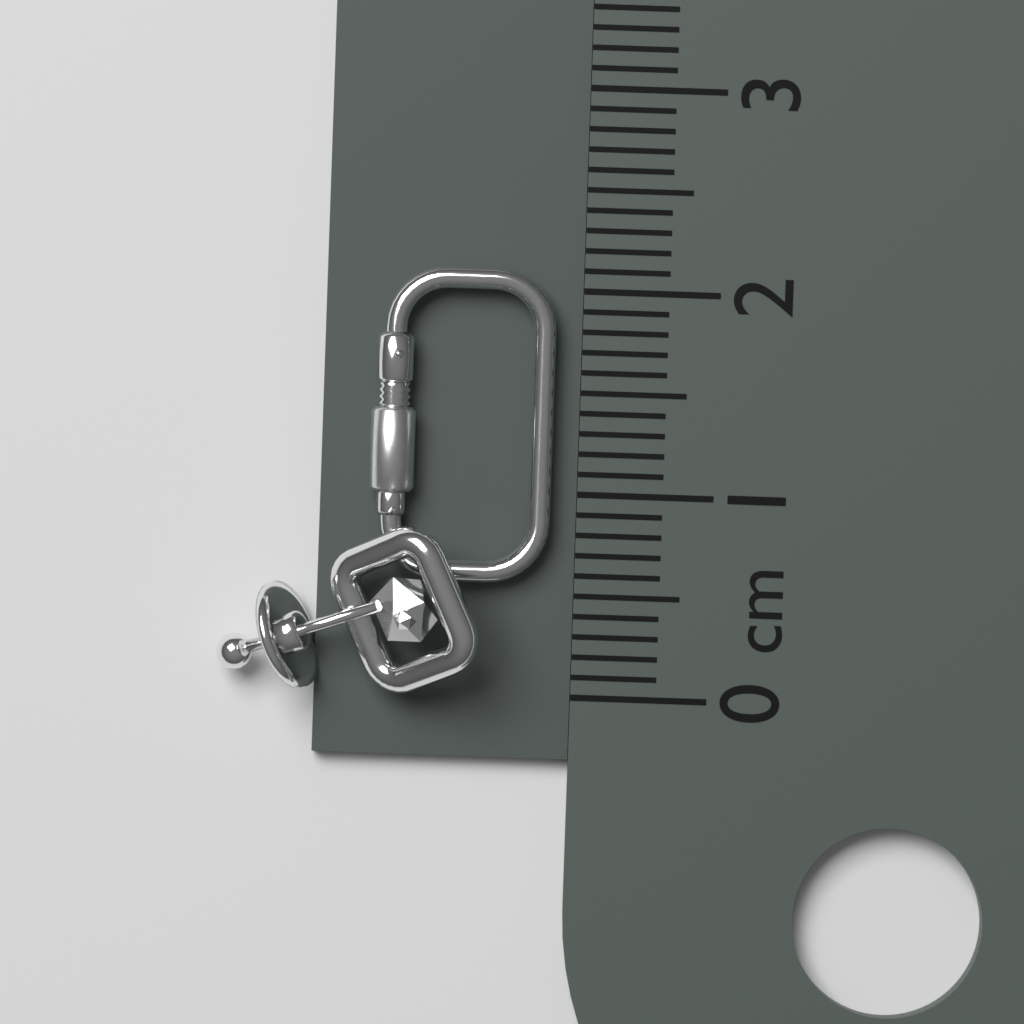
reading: 2.1 cm
